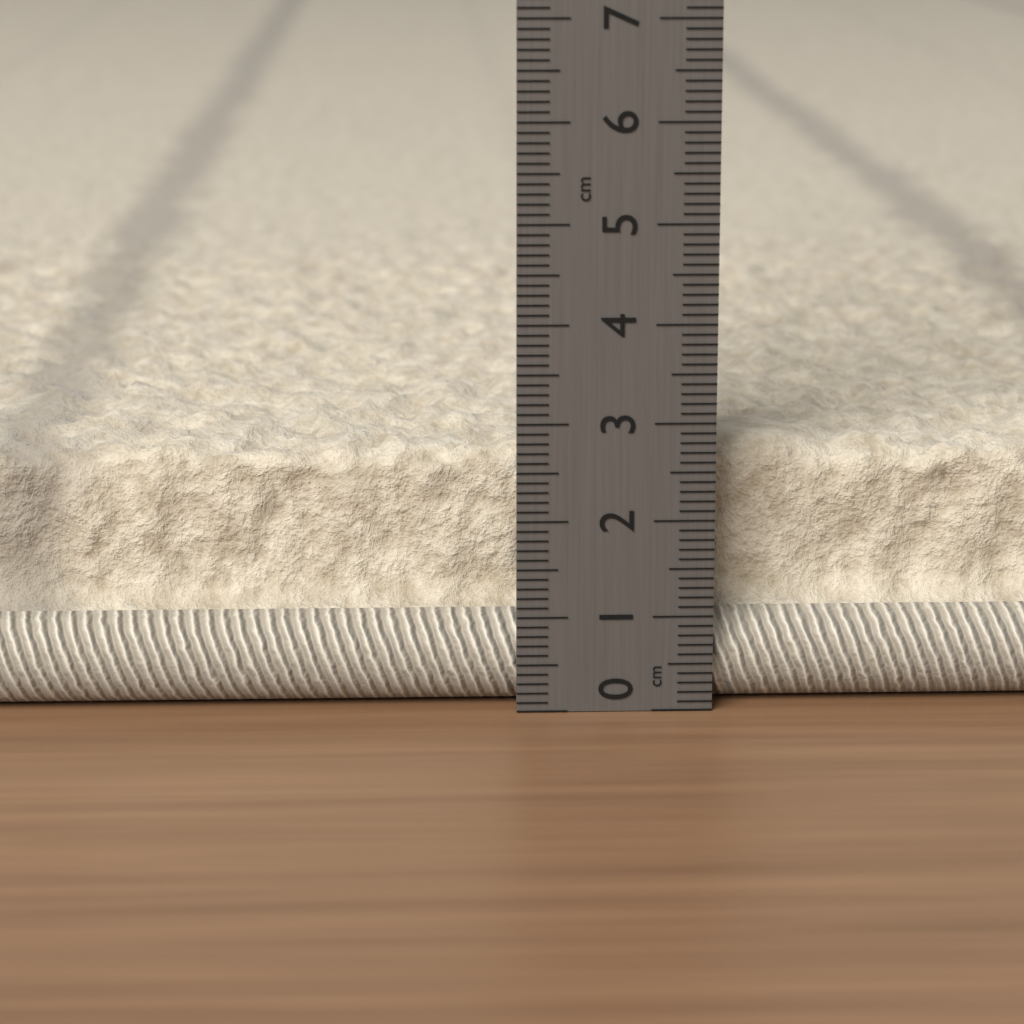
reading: 2.7 cm
